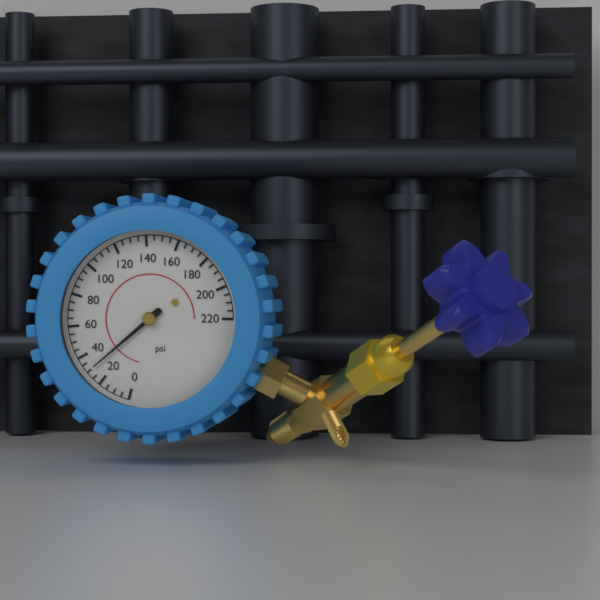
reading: 30 psi
